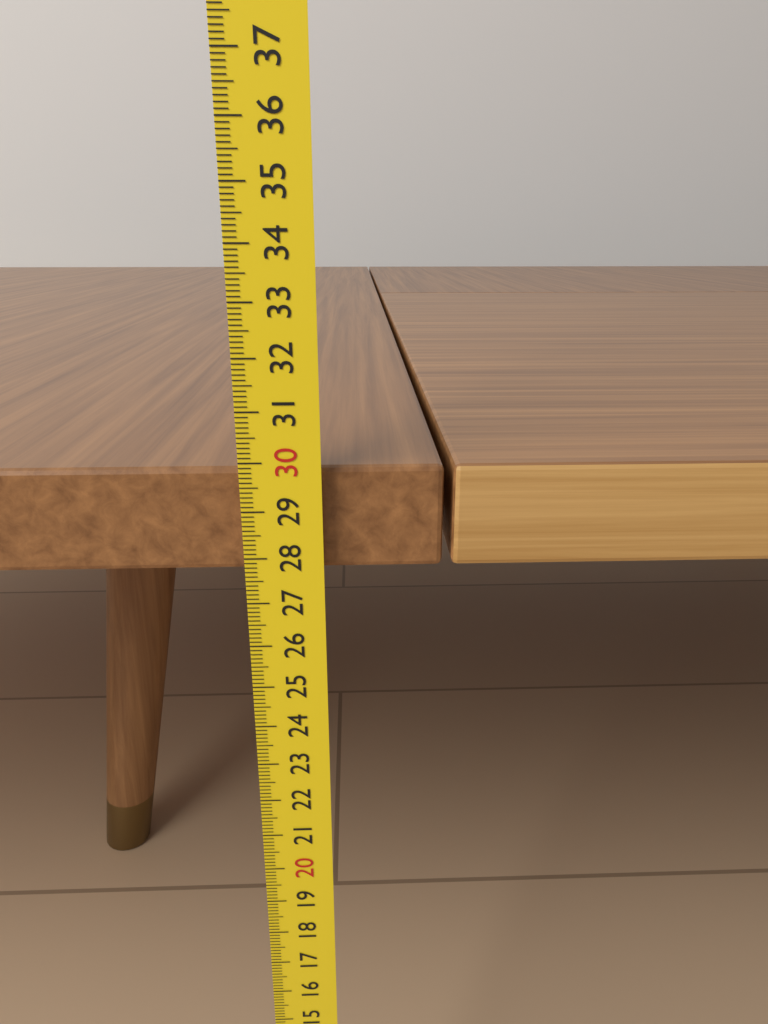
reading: 29.8 cm
